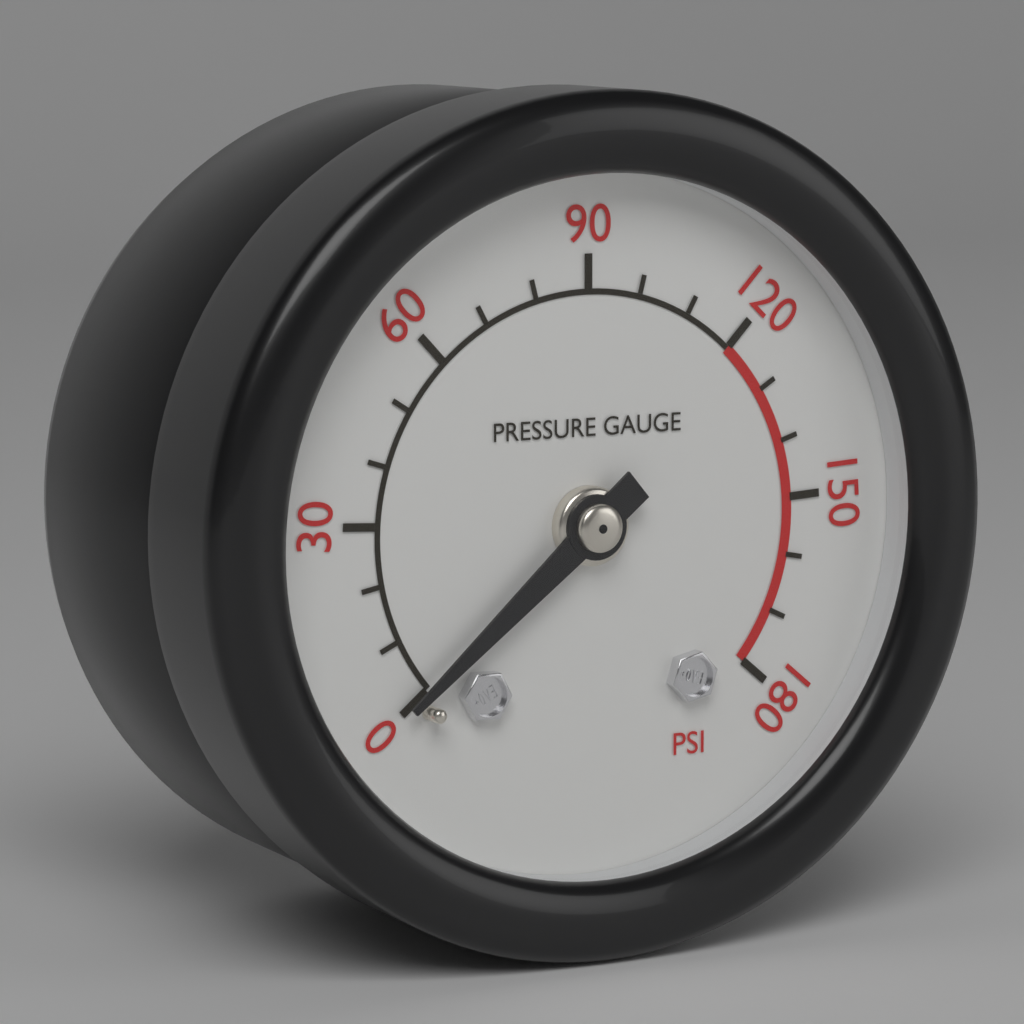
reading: 0 psi
